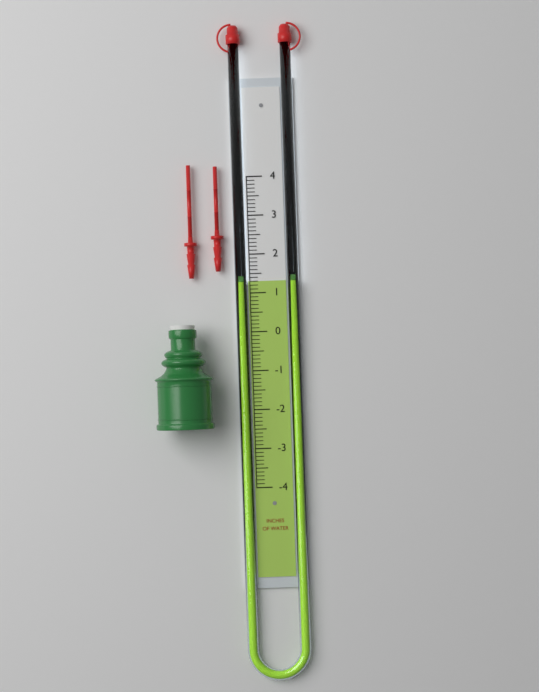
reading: 1.3 in
